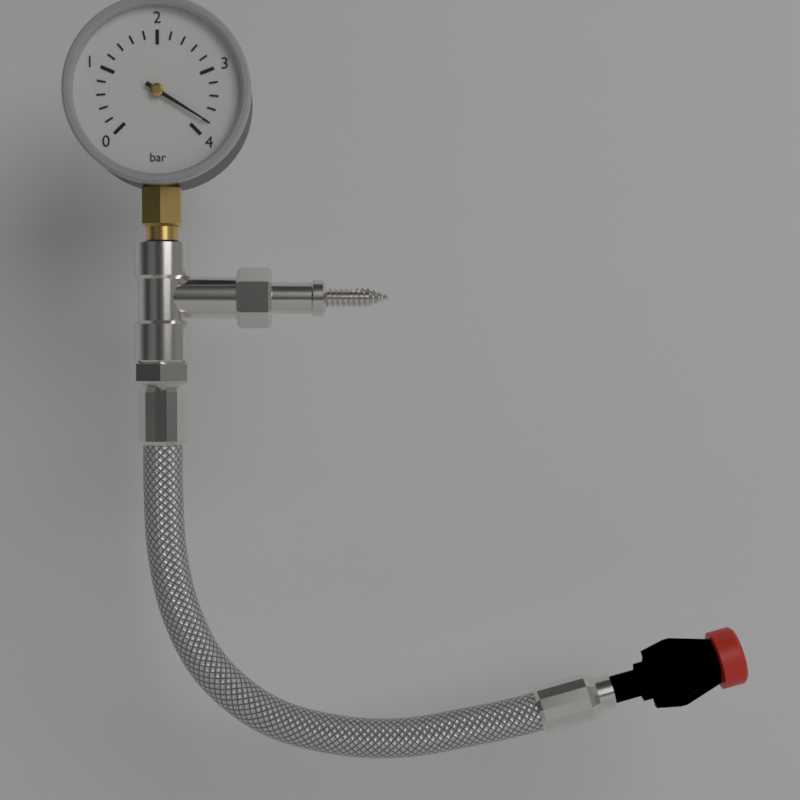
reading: 3.8 bar
